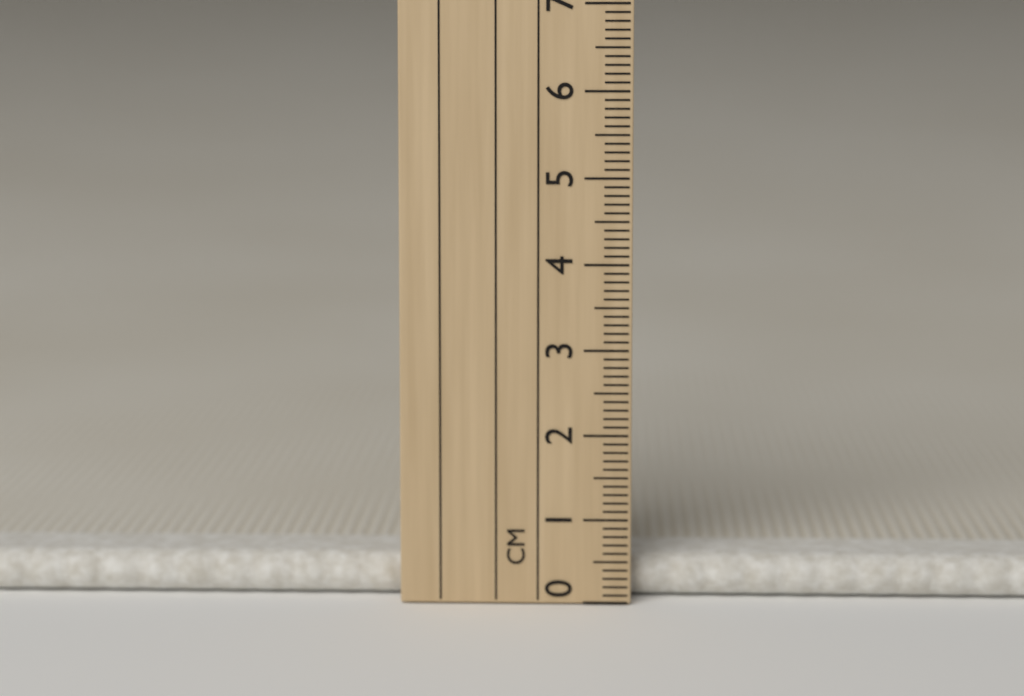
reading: 0.5 cm
